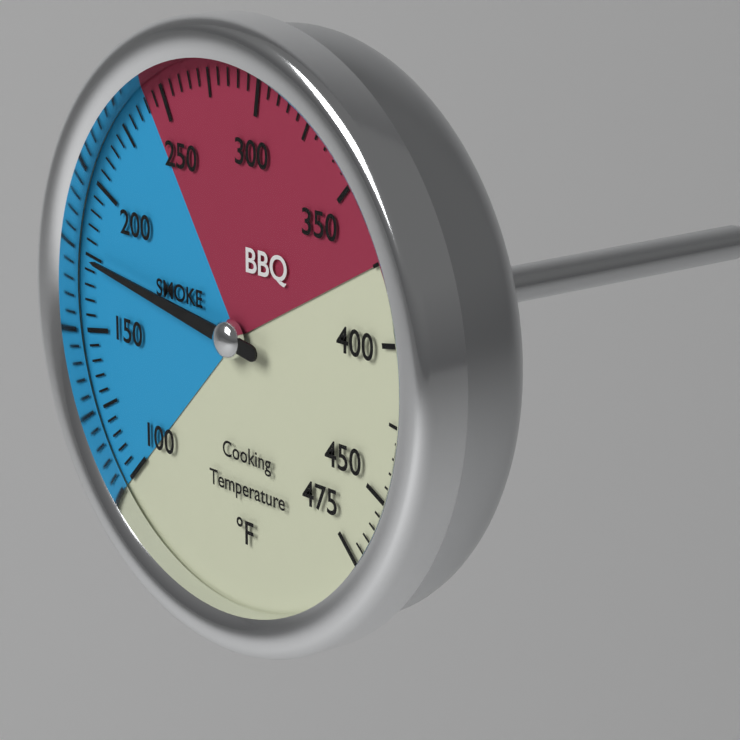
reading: 175 °F
